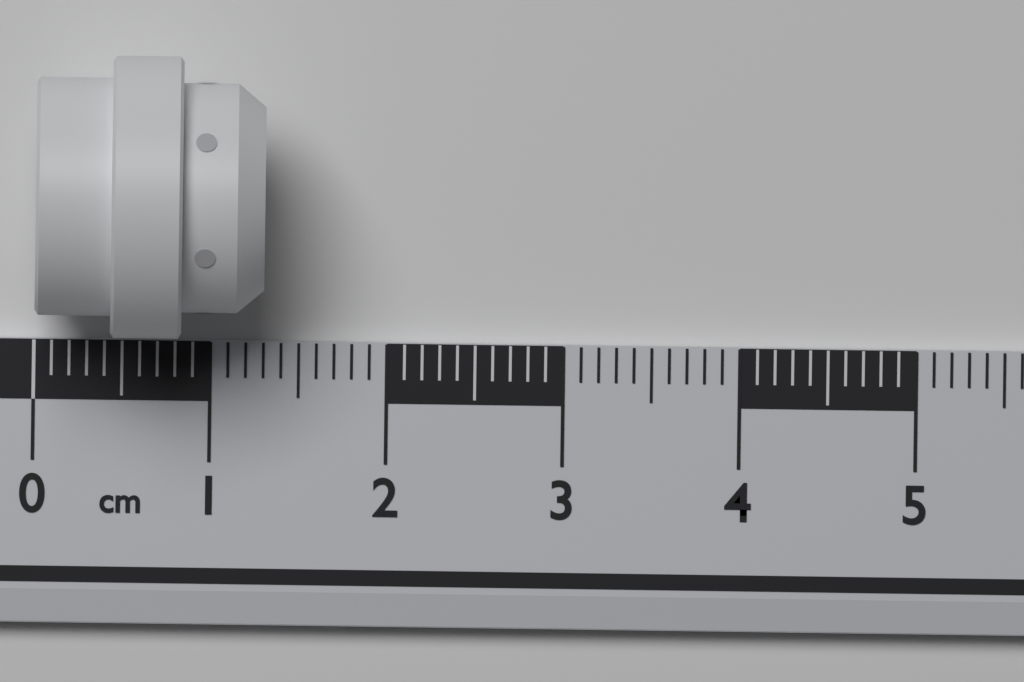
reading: 1.3 cm
